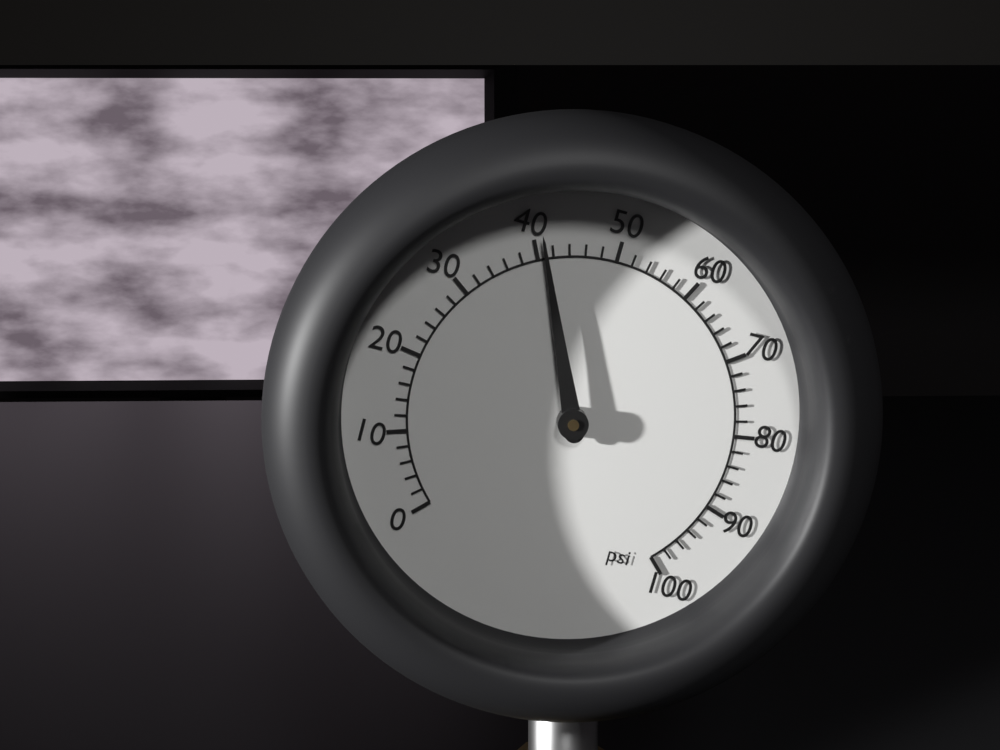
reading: 41 psi
